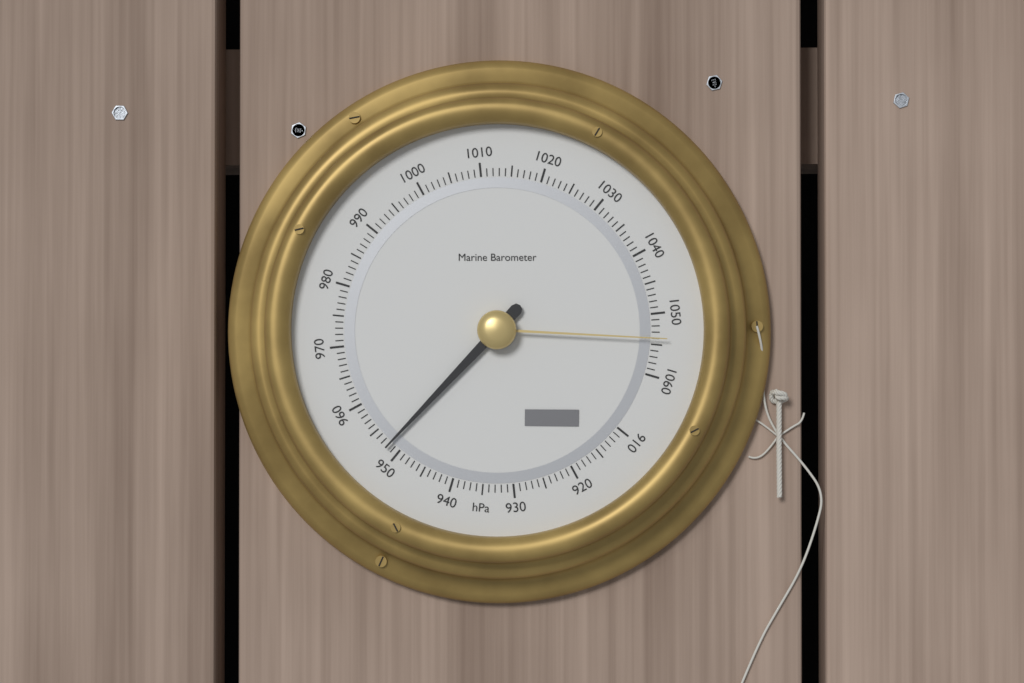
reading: 952 hPa
